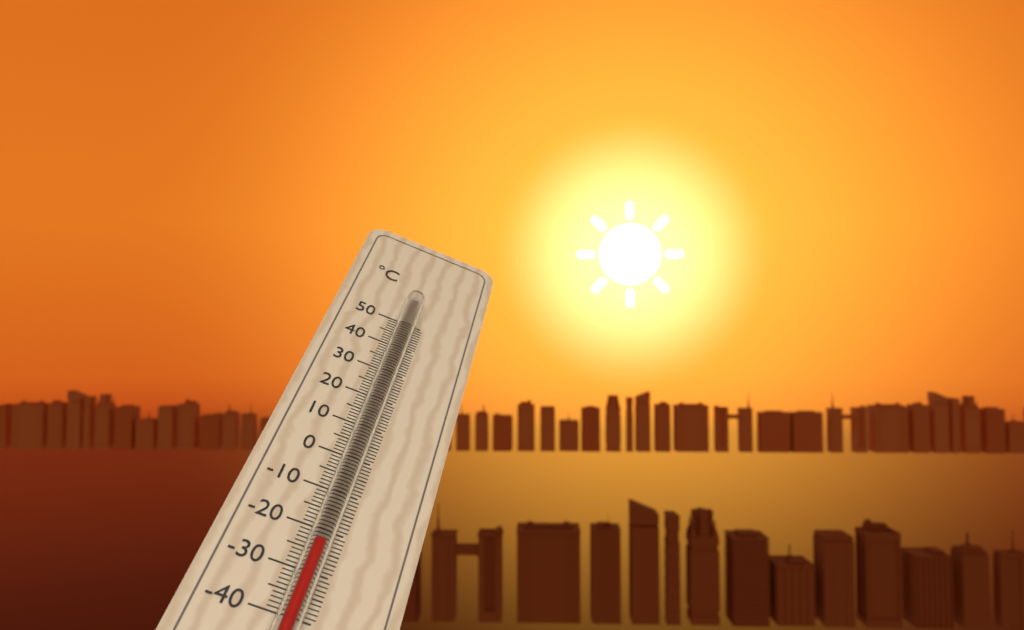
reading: -25 °C
